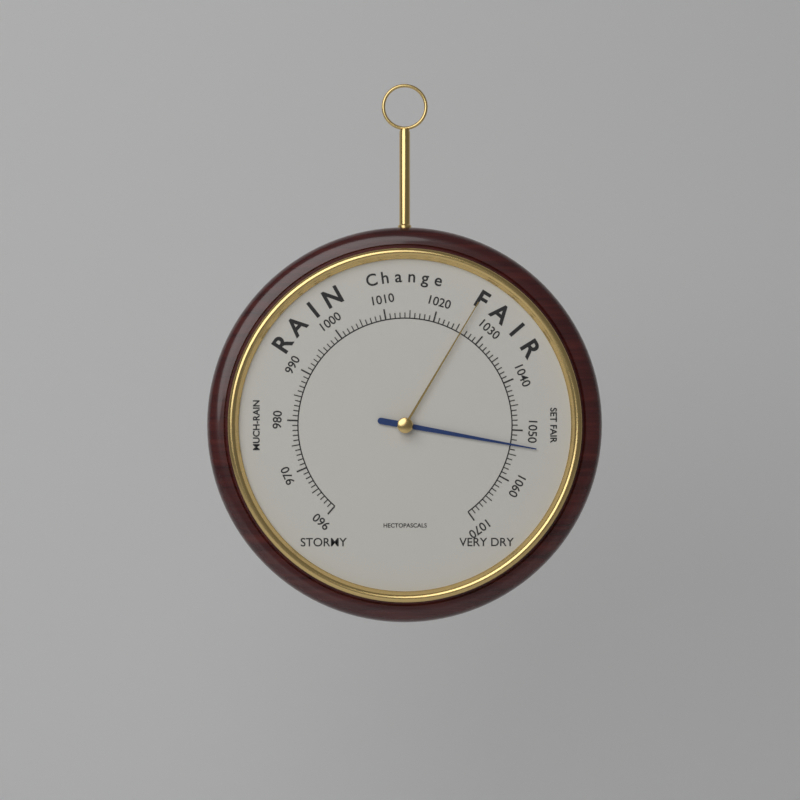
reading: 1053 hPa
